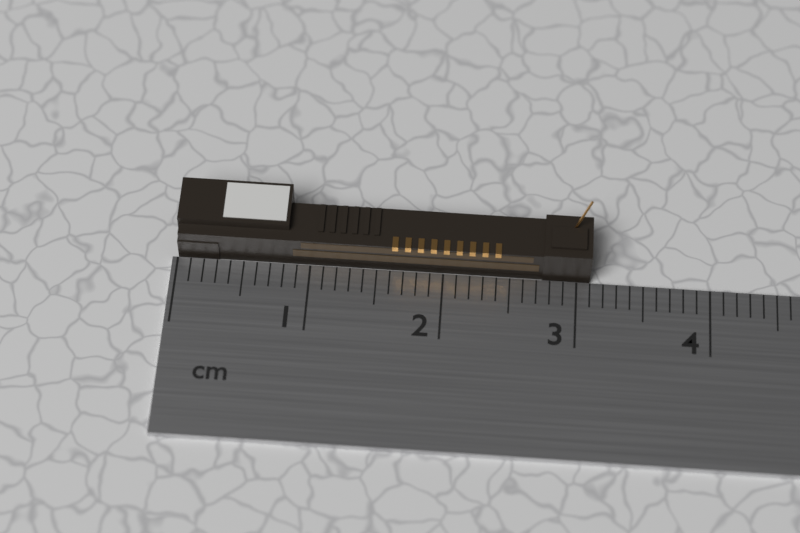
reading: 3.1 cm
